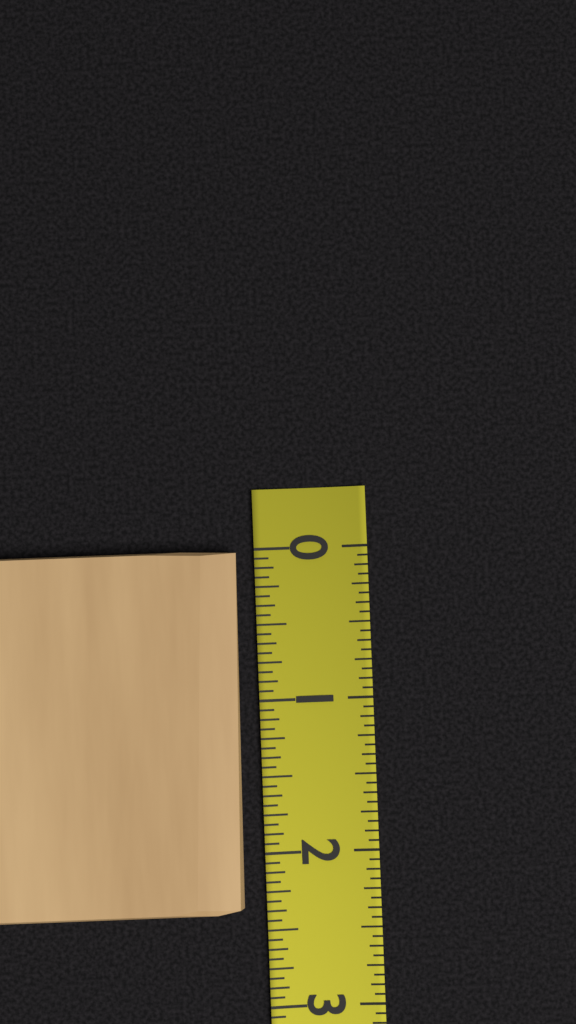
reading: 2.3750 (no unit)
